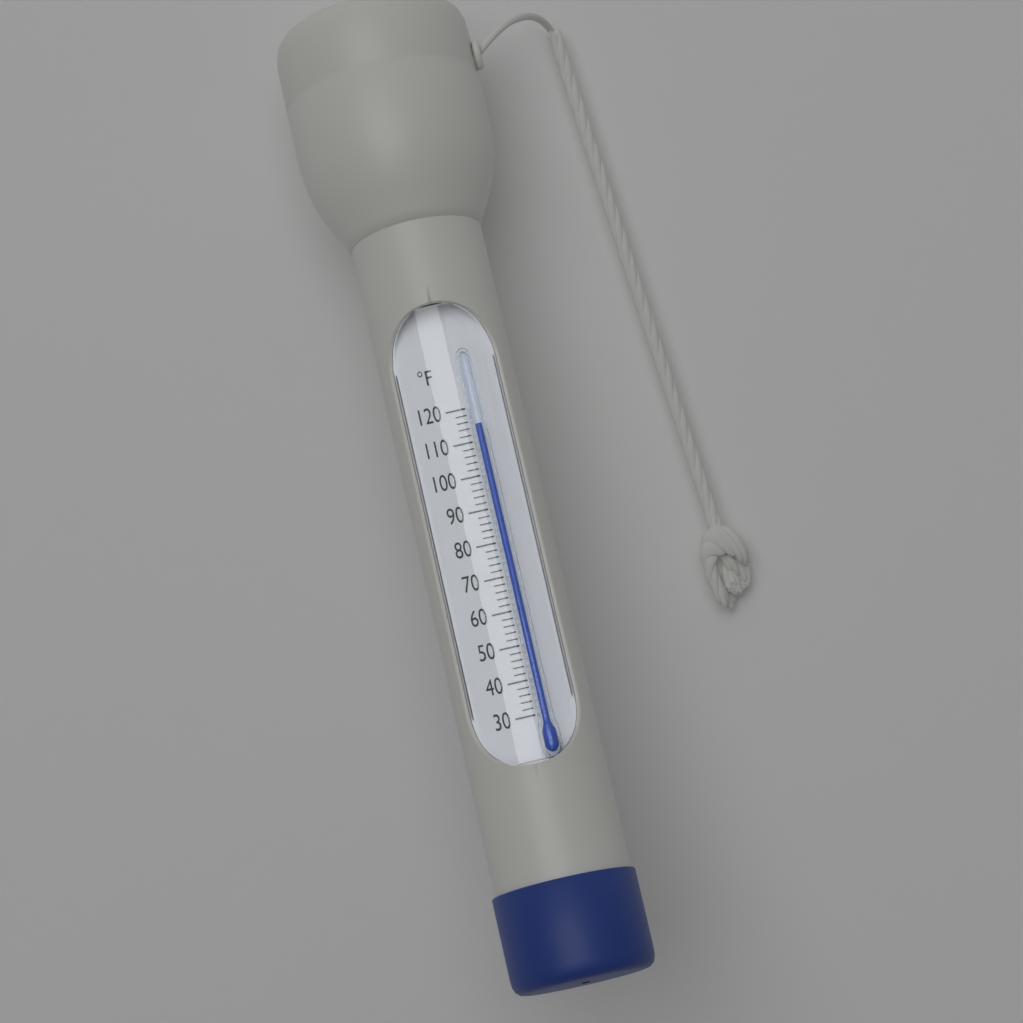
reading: 114 °F
